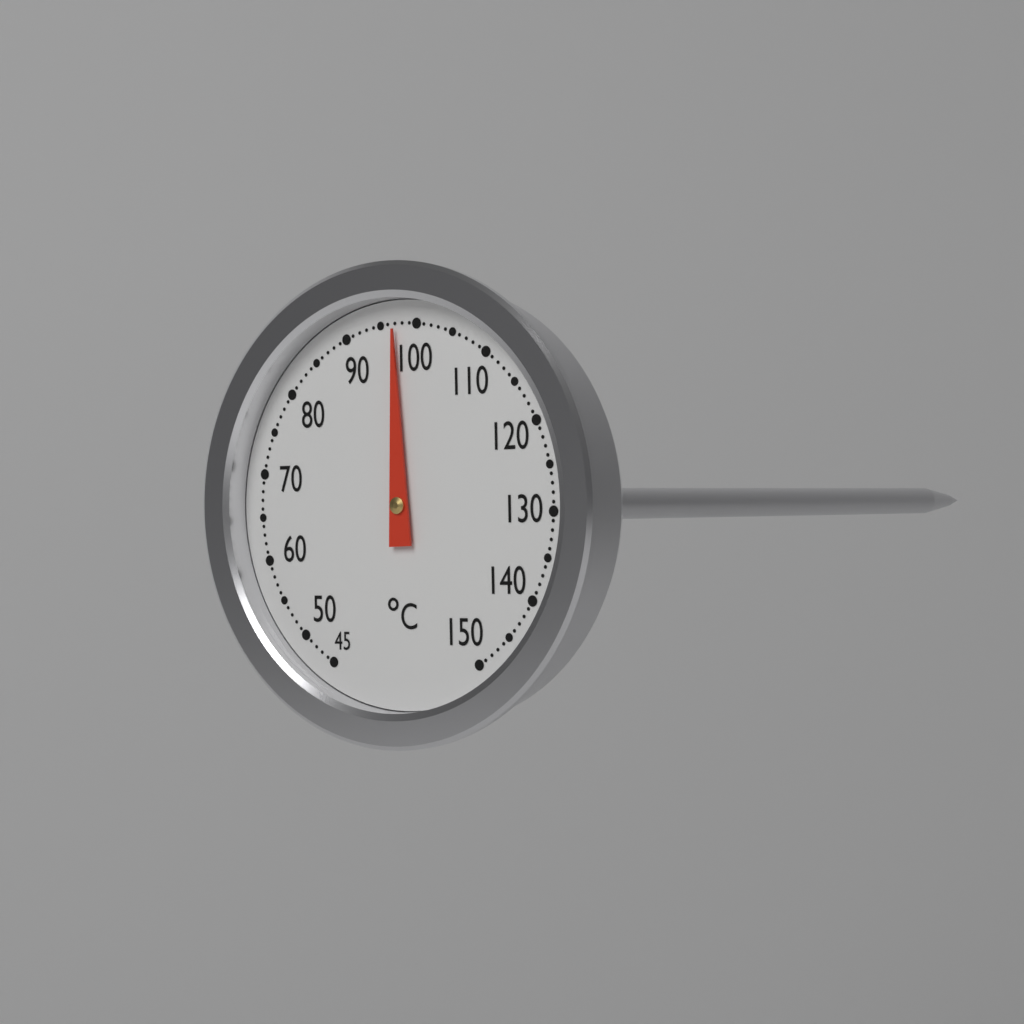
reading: 97 °C
